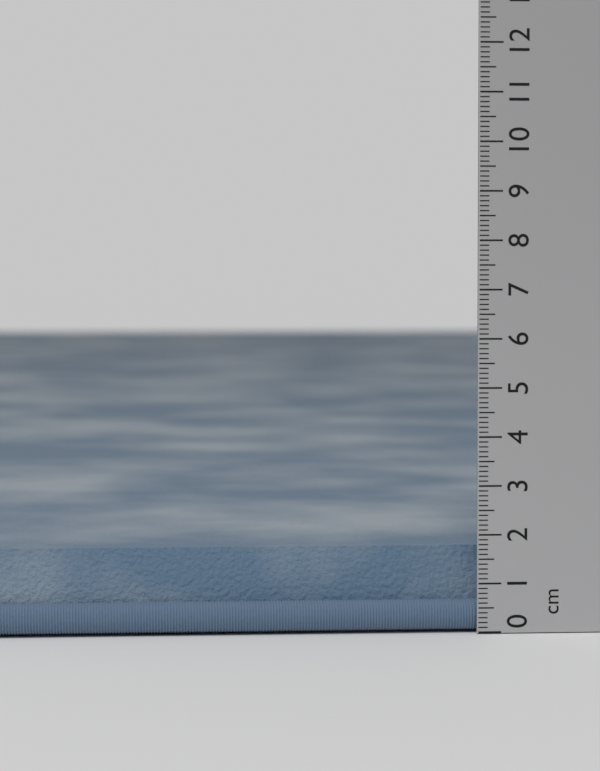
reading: 1.8 cm
